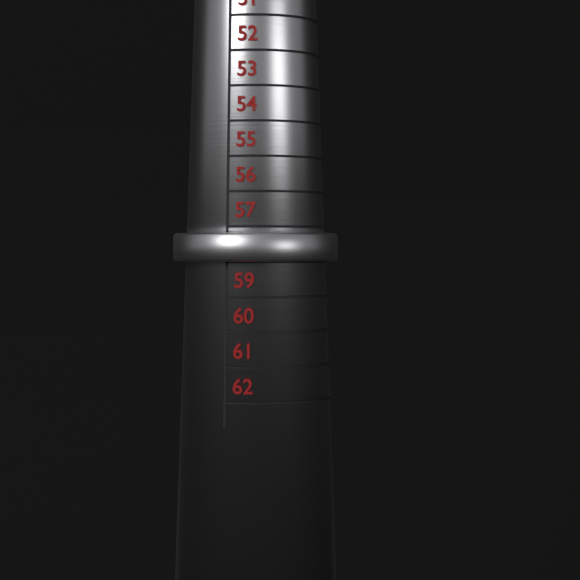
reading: 58 (no unit)
